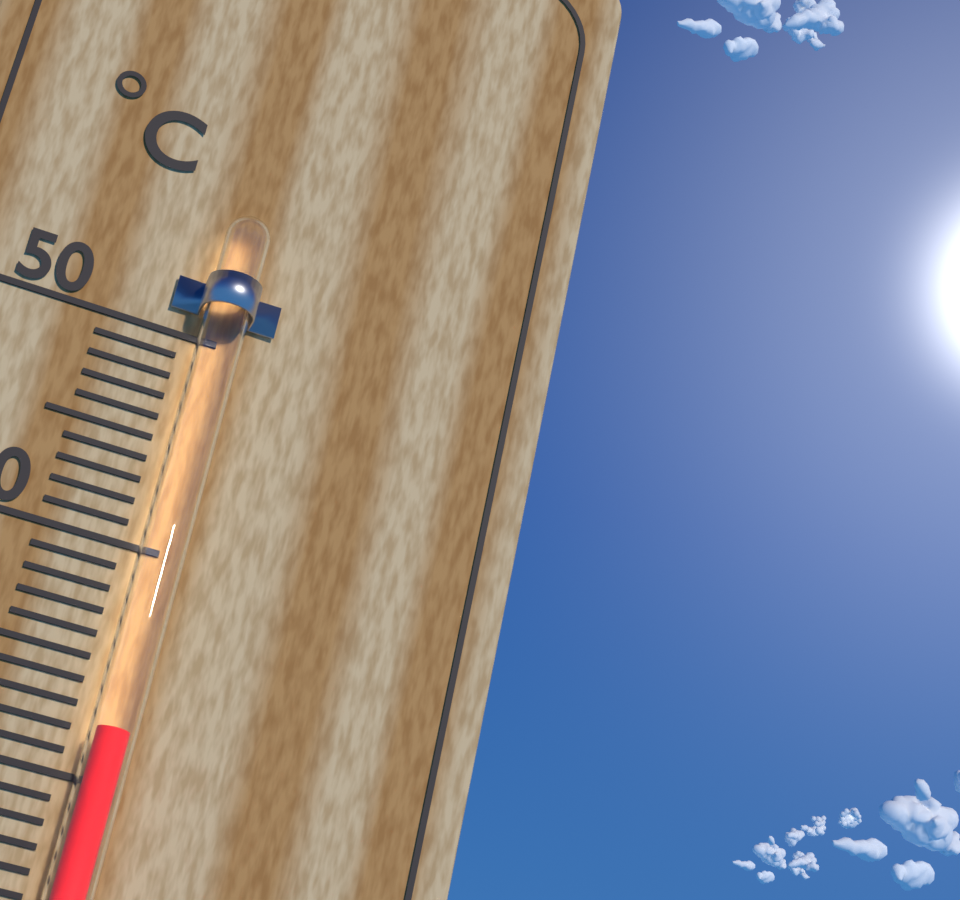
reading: 32 °C
